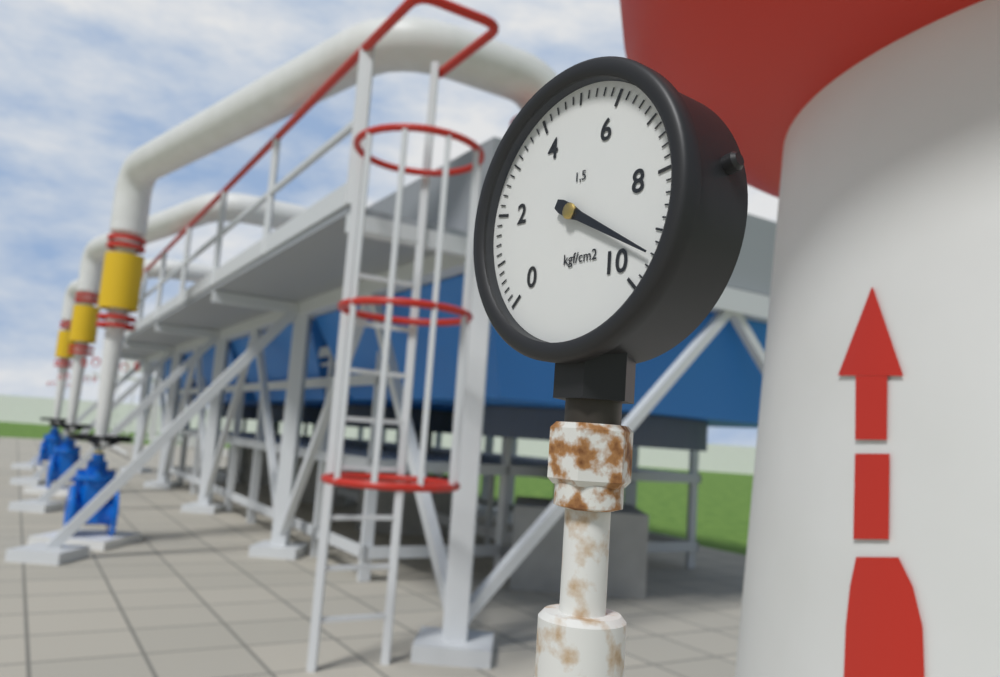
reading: 9.4 kgf/cm²
